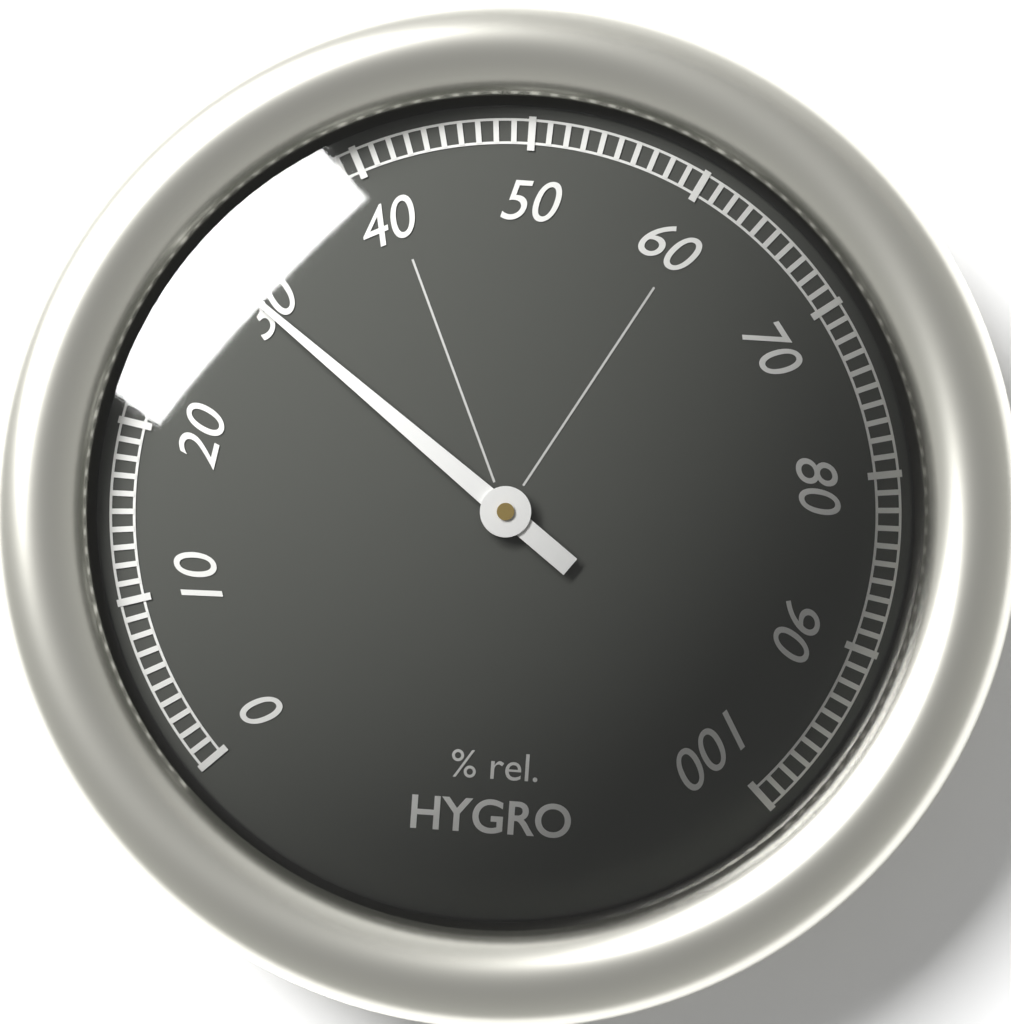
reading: 30 %
